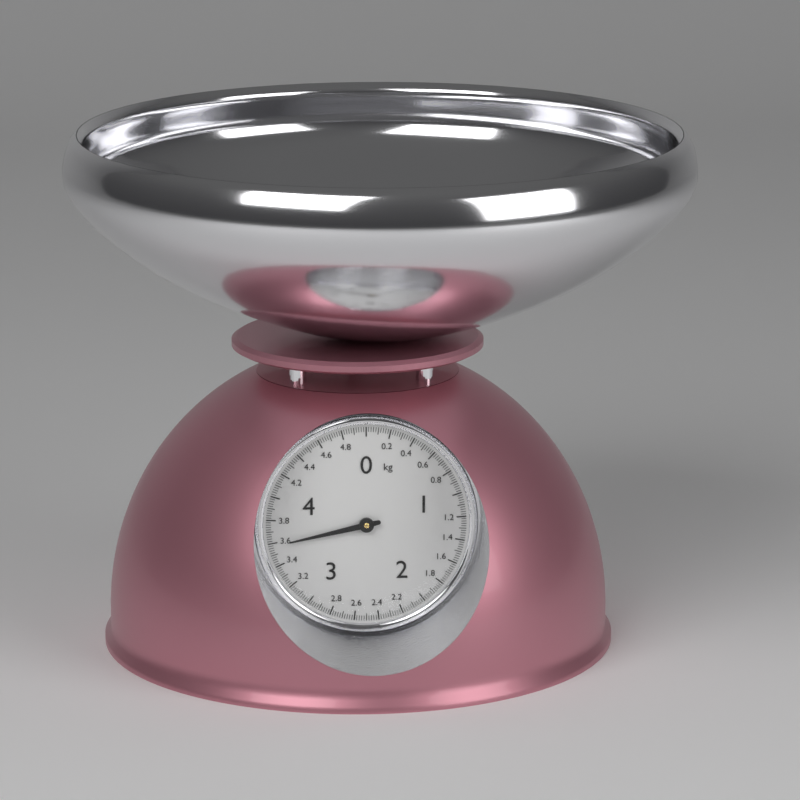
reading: 3.58 kg
